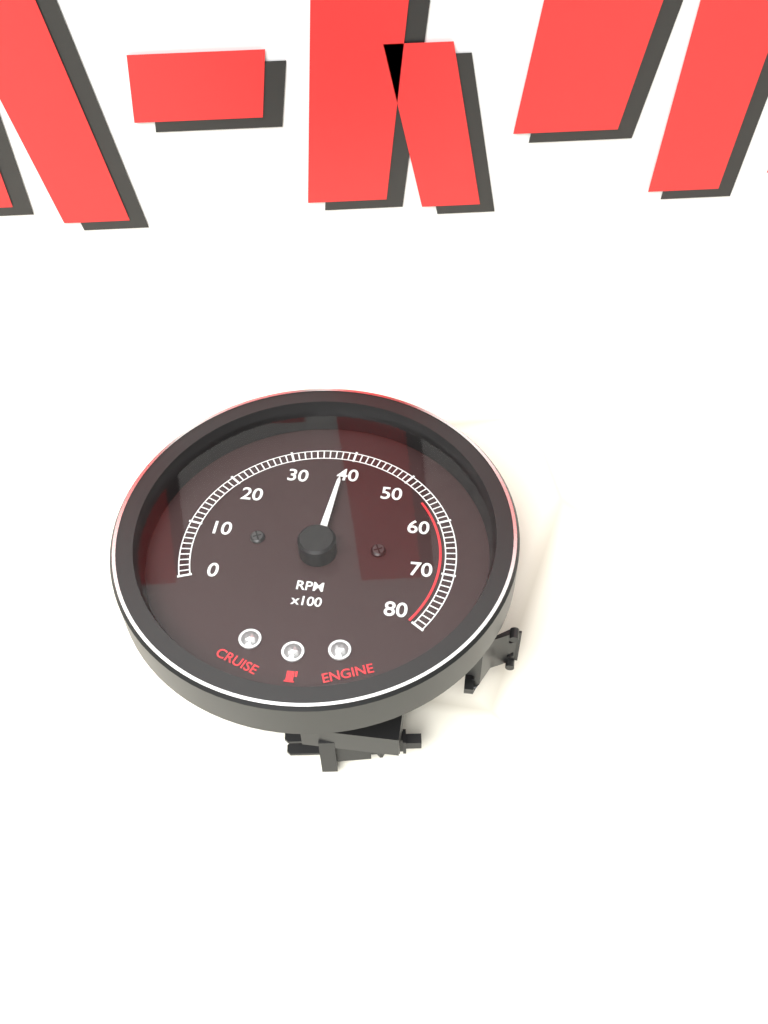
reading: 3900 RPM
